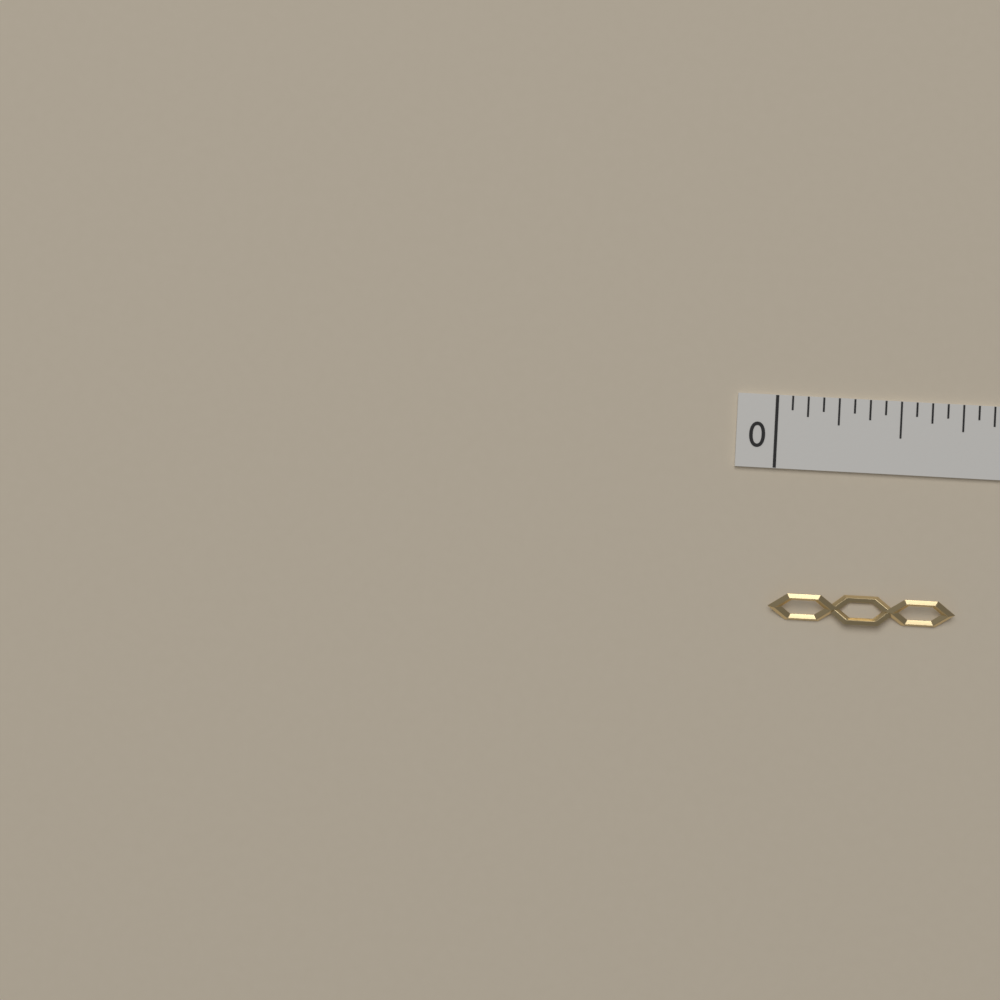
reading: 0.7500 in
